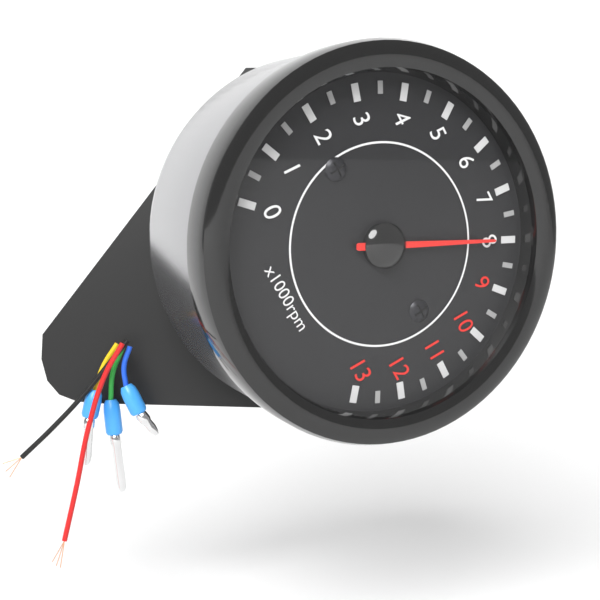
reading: 8.0 x1000rpm
